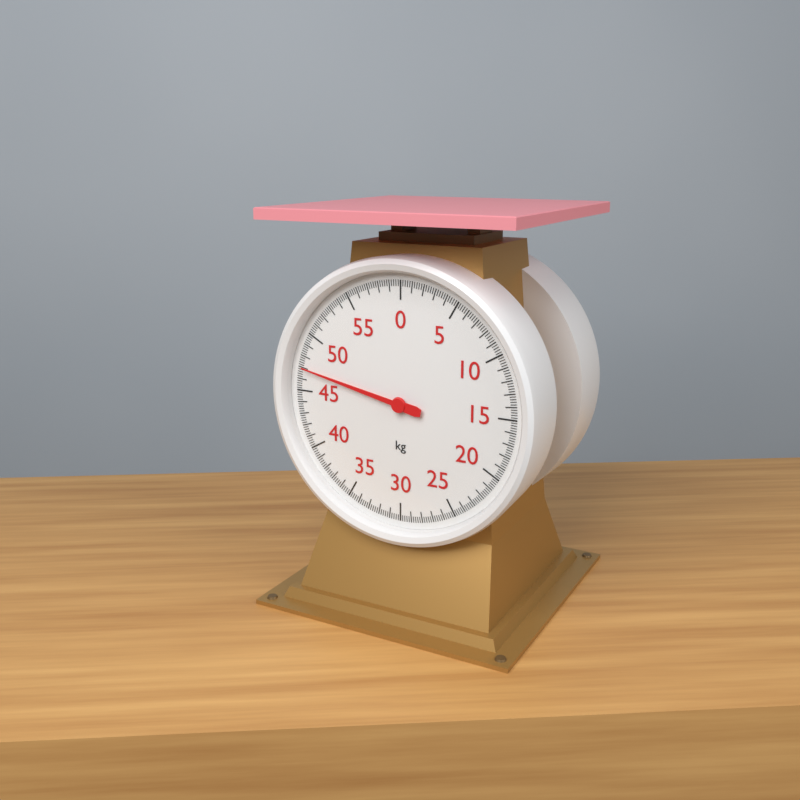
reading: 47.0 kg
